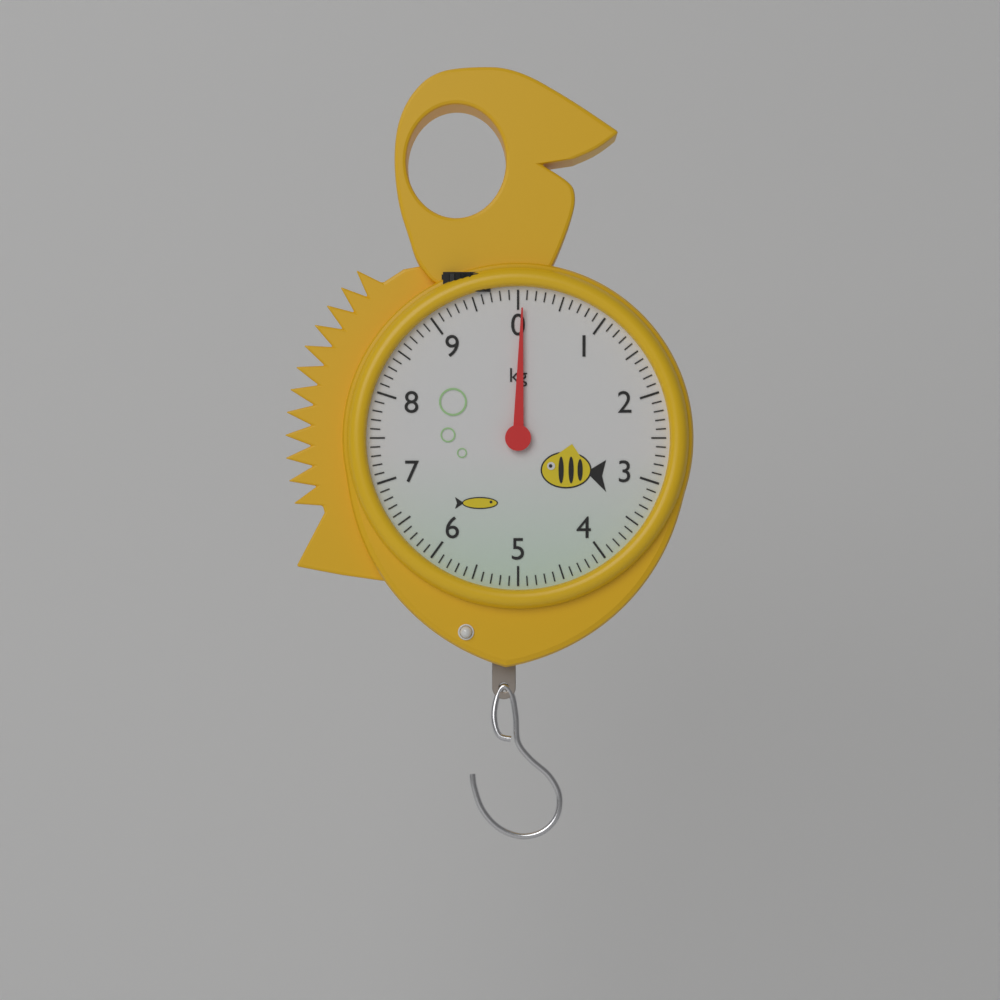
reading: 0.05 kg
